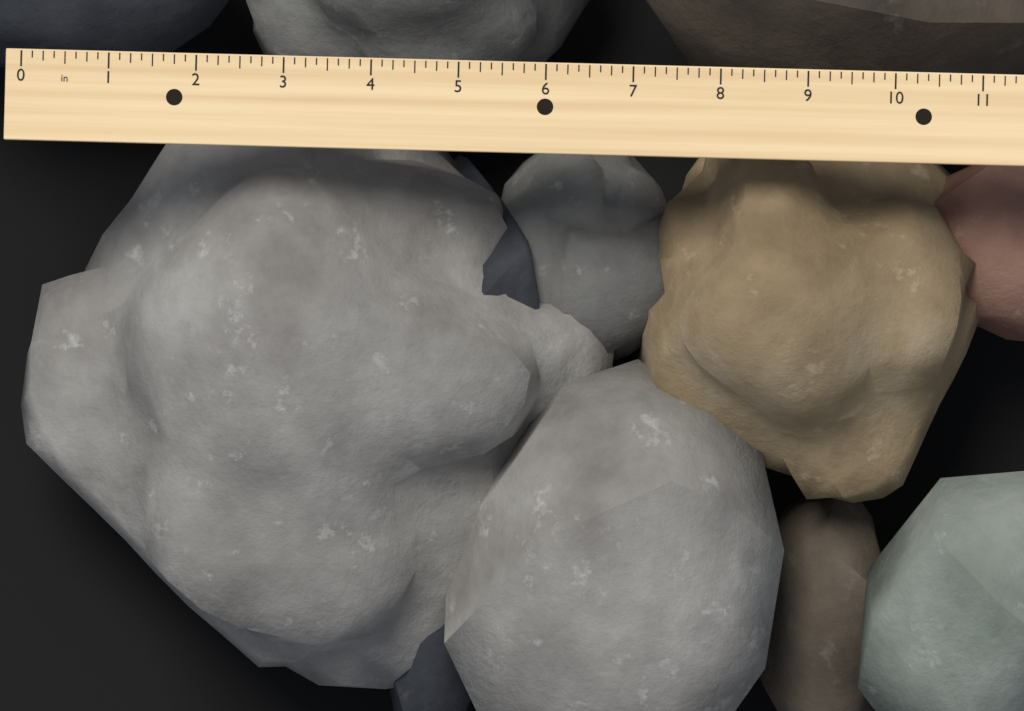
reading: 6.875 in
